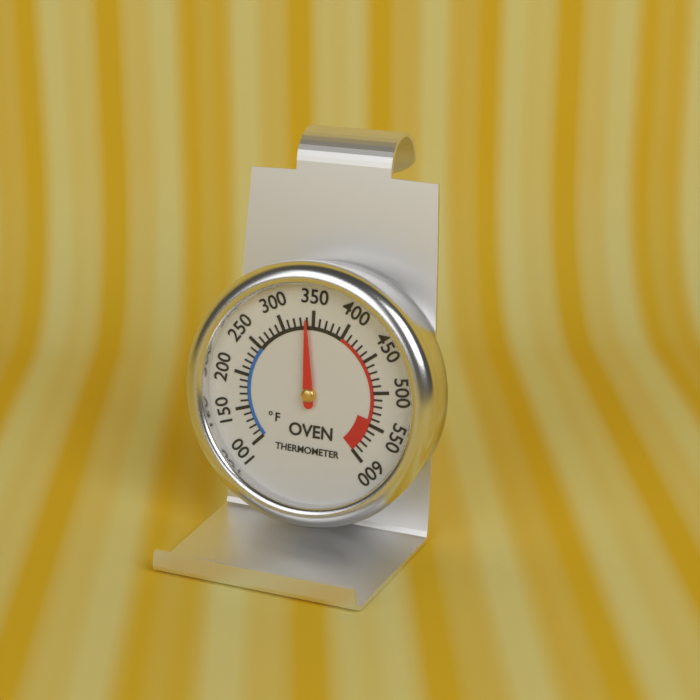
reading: 340 °F
